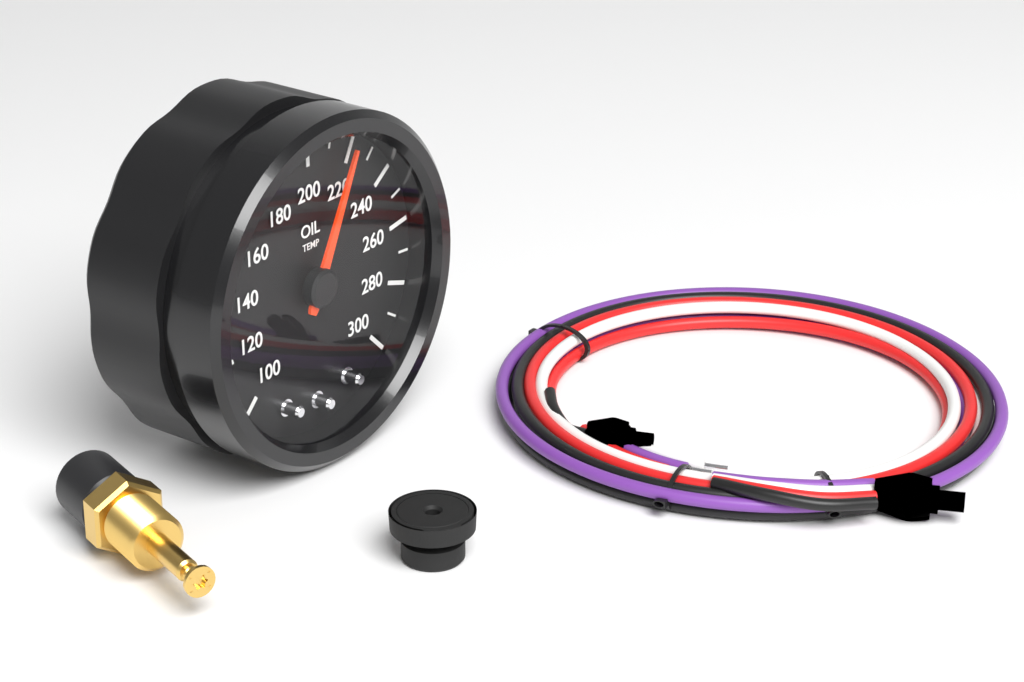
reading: 220 (no unit)
